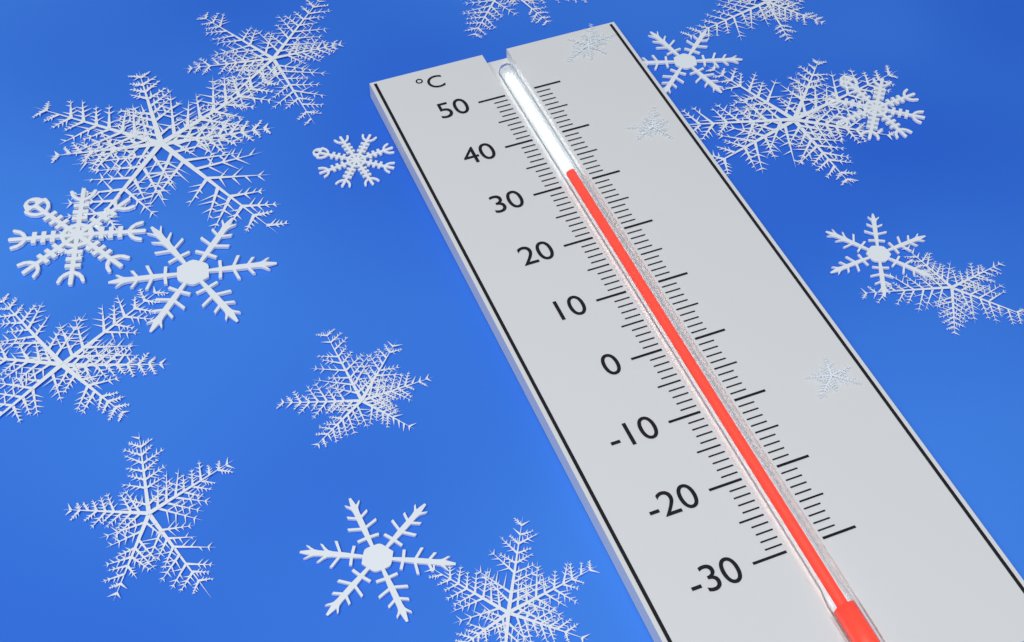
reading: 32 °C
